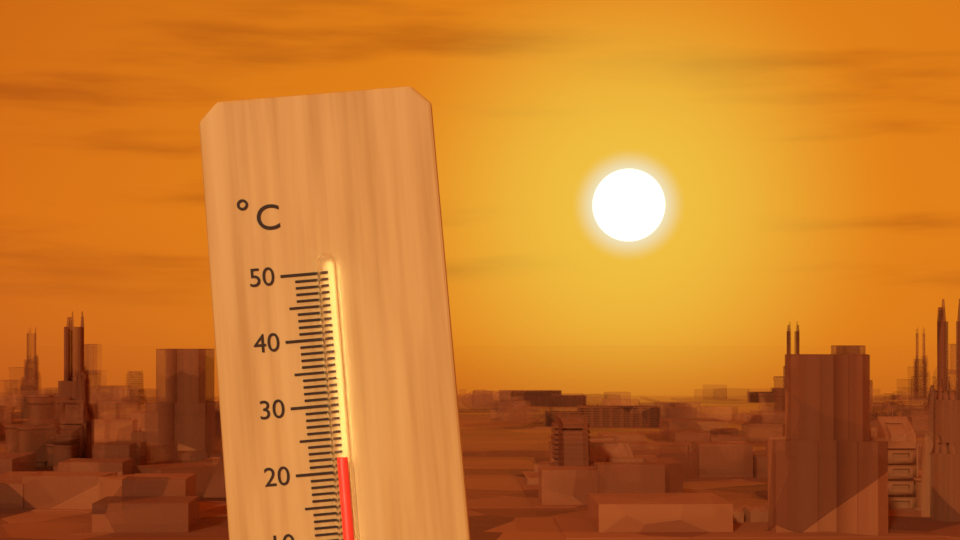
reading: 22 °C
